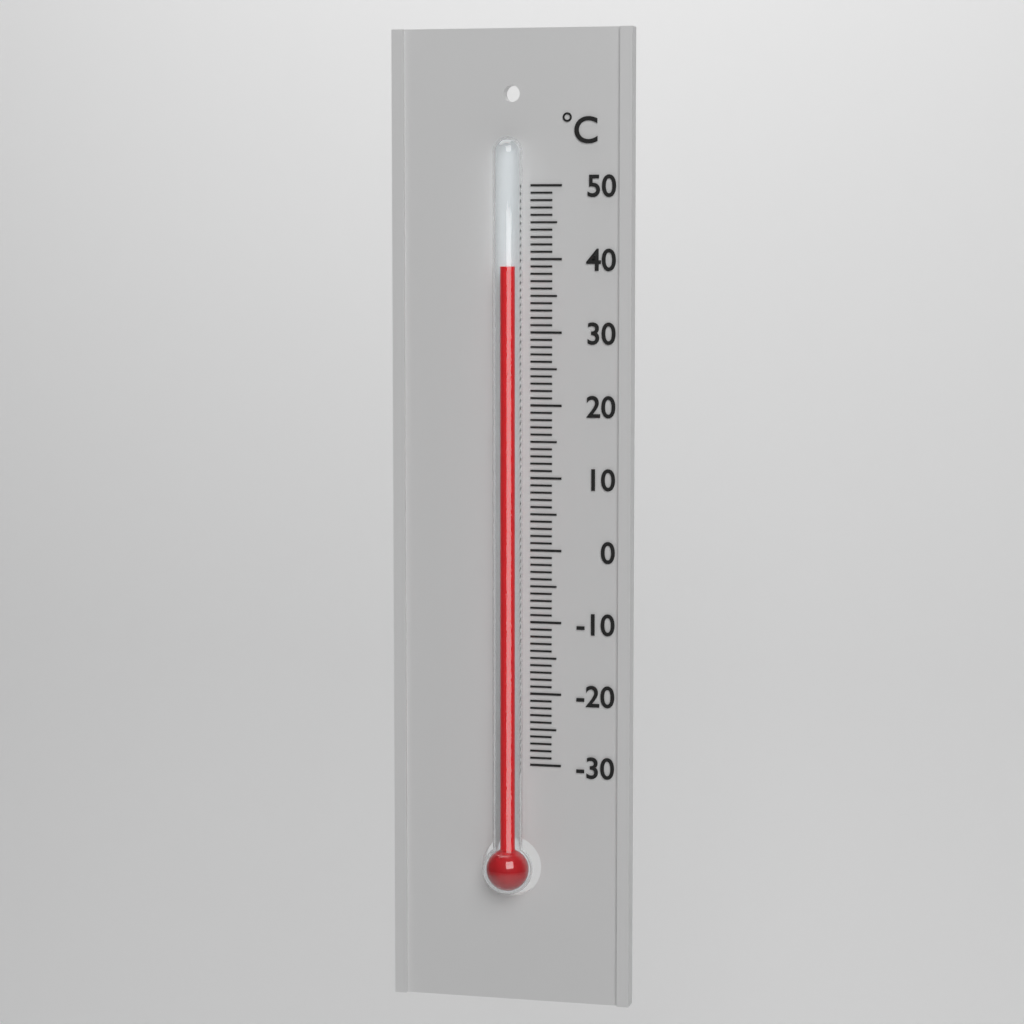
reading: 39 °C
